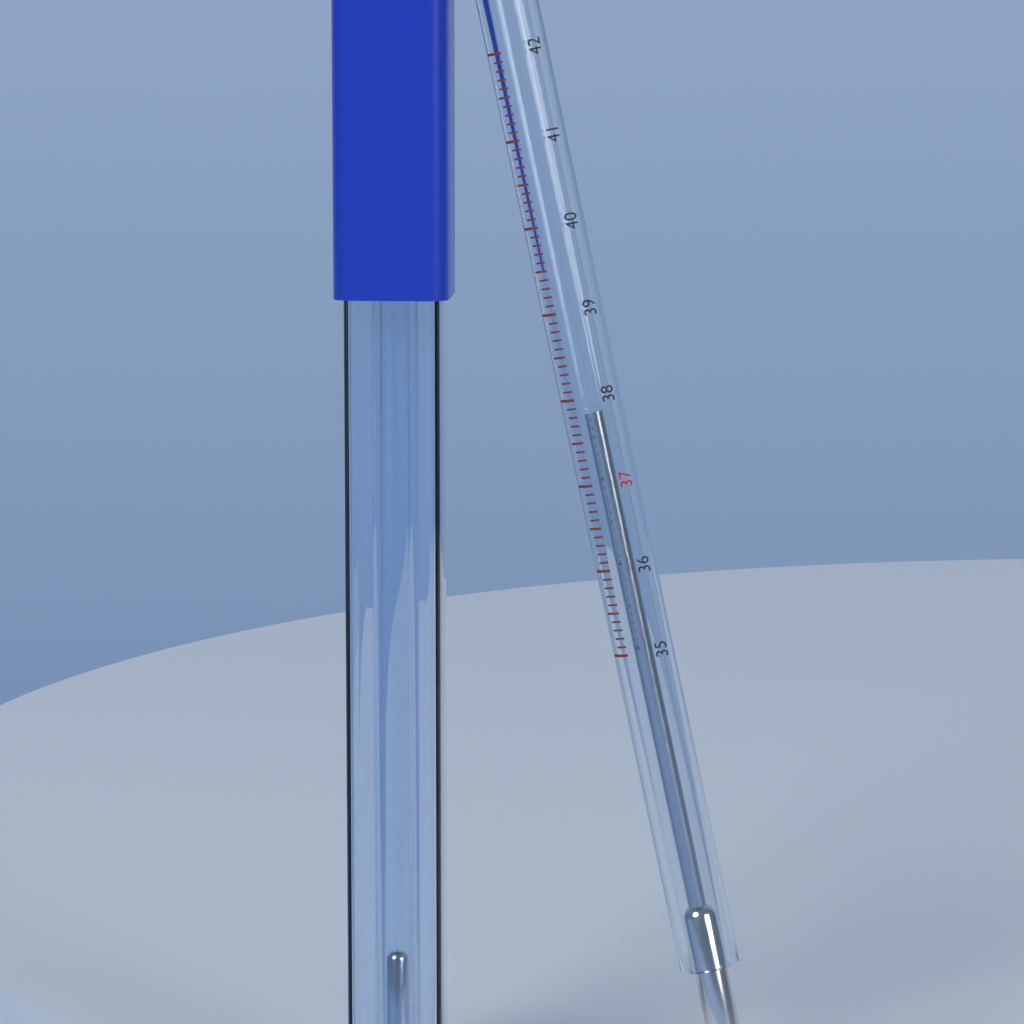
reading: 37.8 °C
